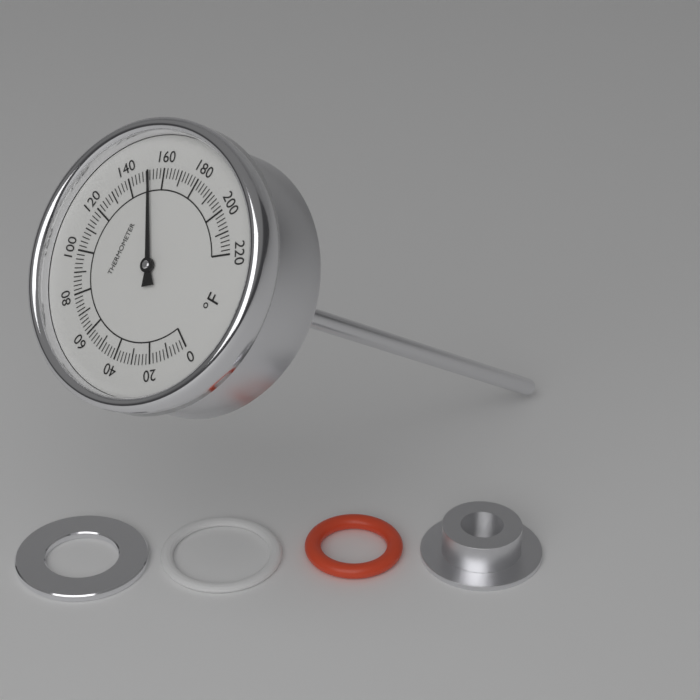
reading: 152 °F
